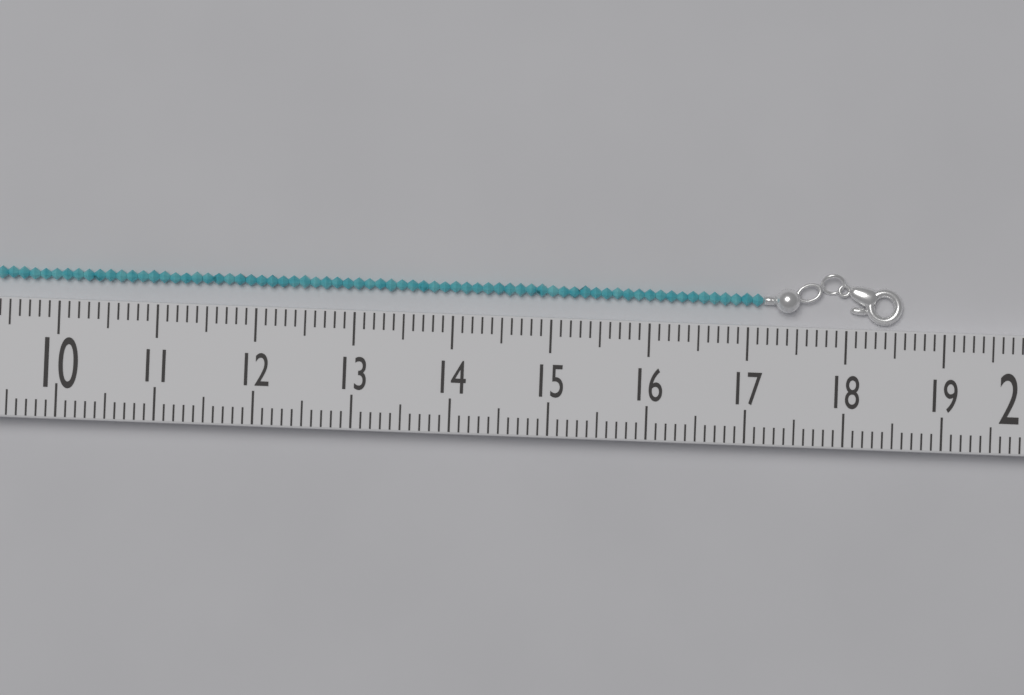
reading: 18.6 (no unit)
